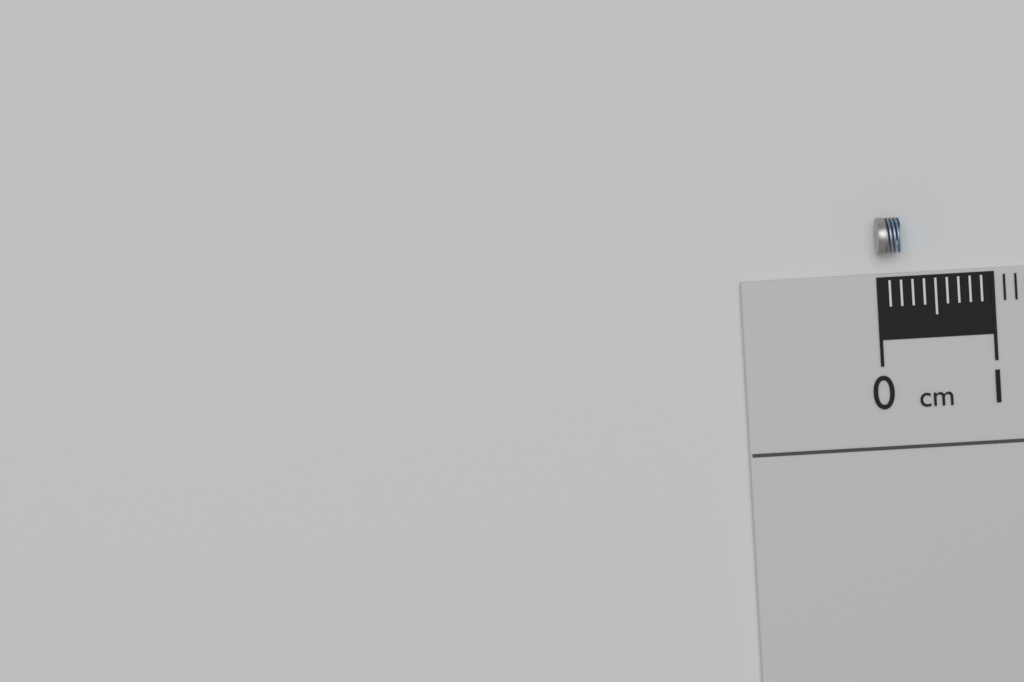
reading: 0.2 cm
